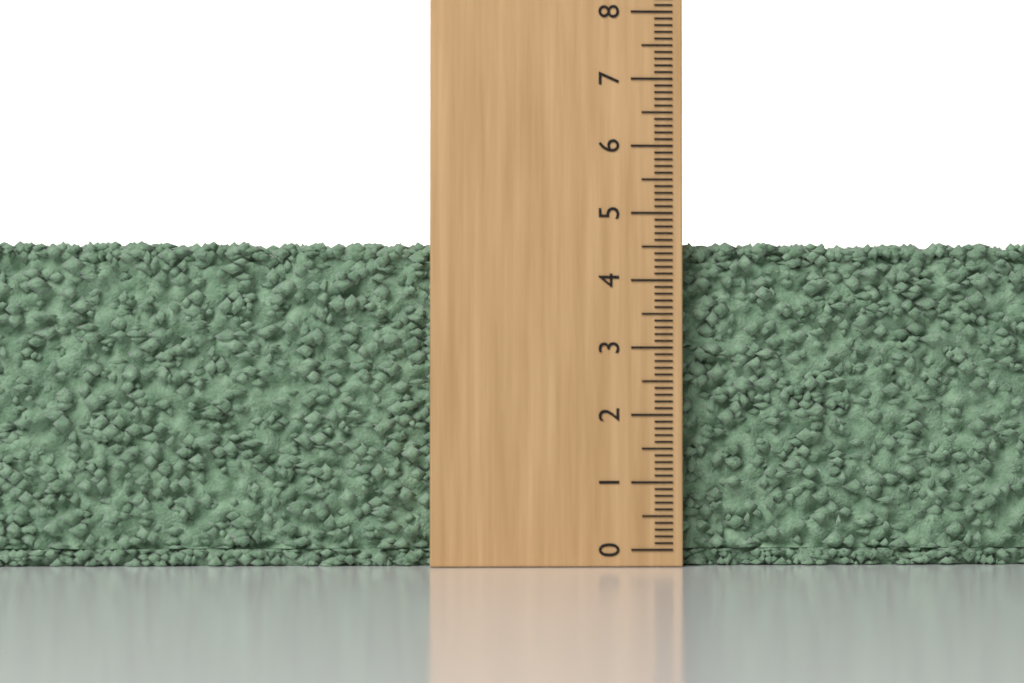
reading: 4.6 (no unit)
